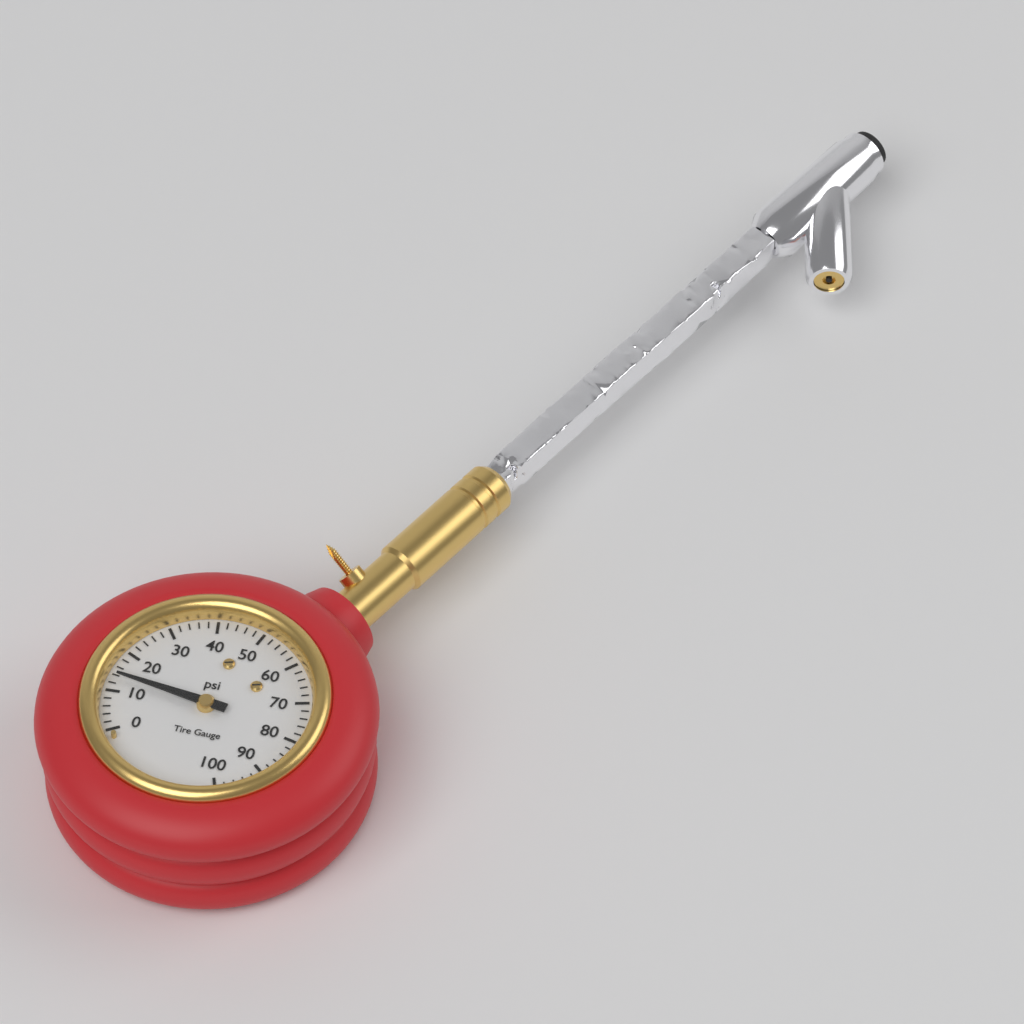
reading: 14 psi
